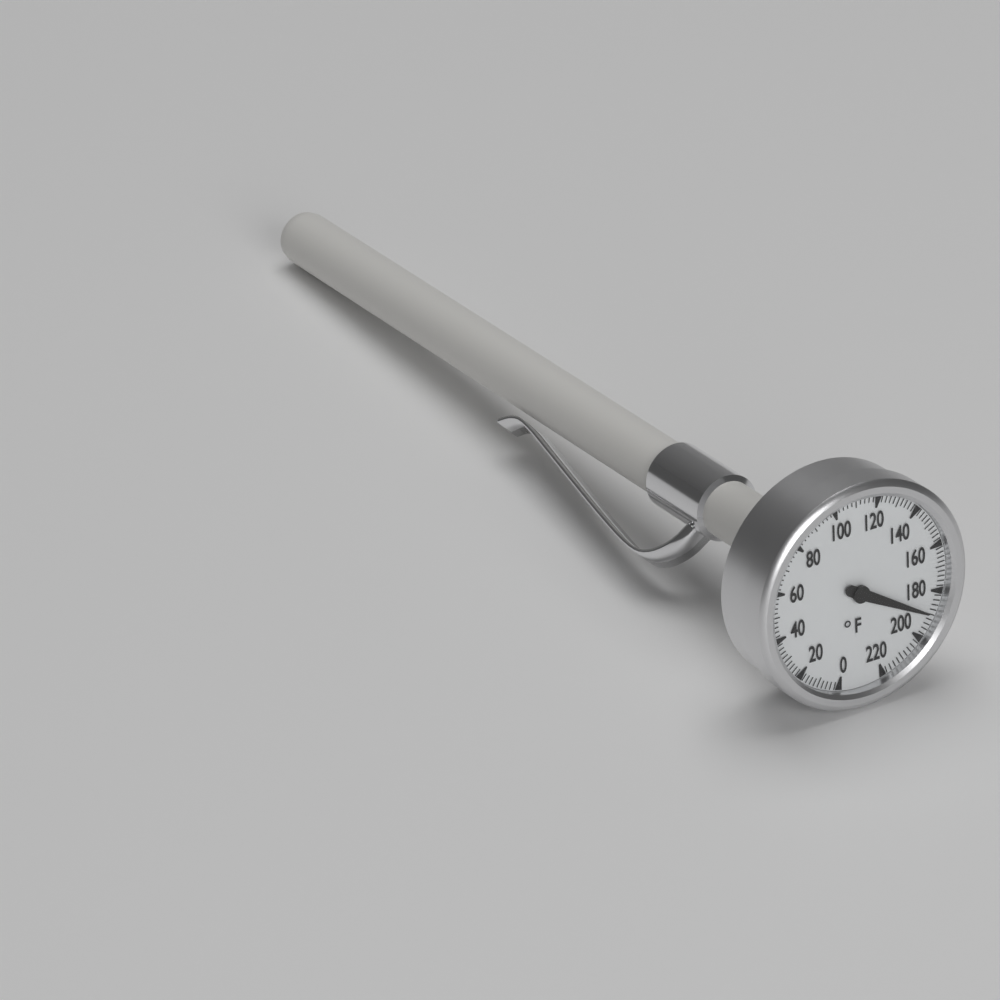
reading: 190 °F
